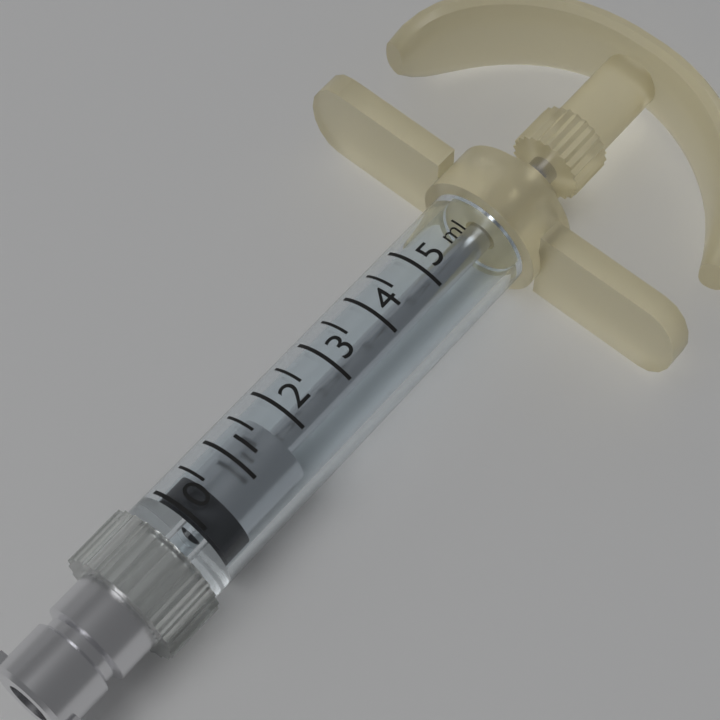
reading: 0.0 ml
